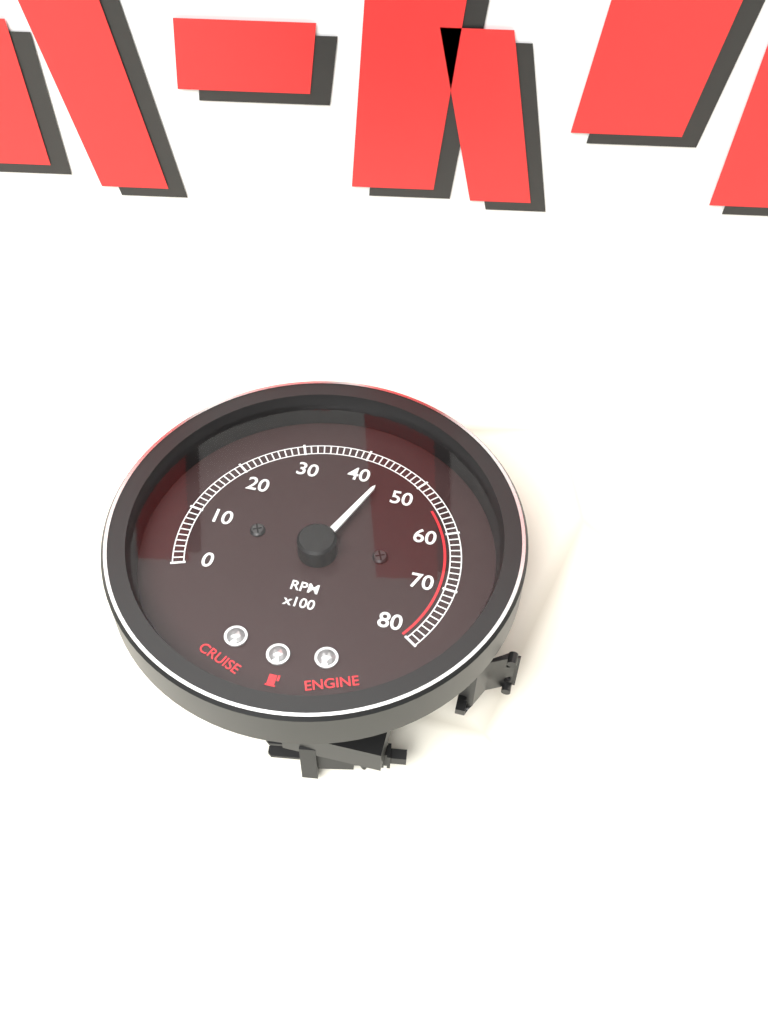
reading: 4500 RPM
